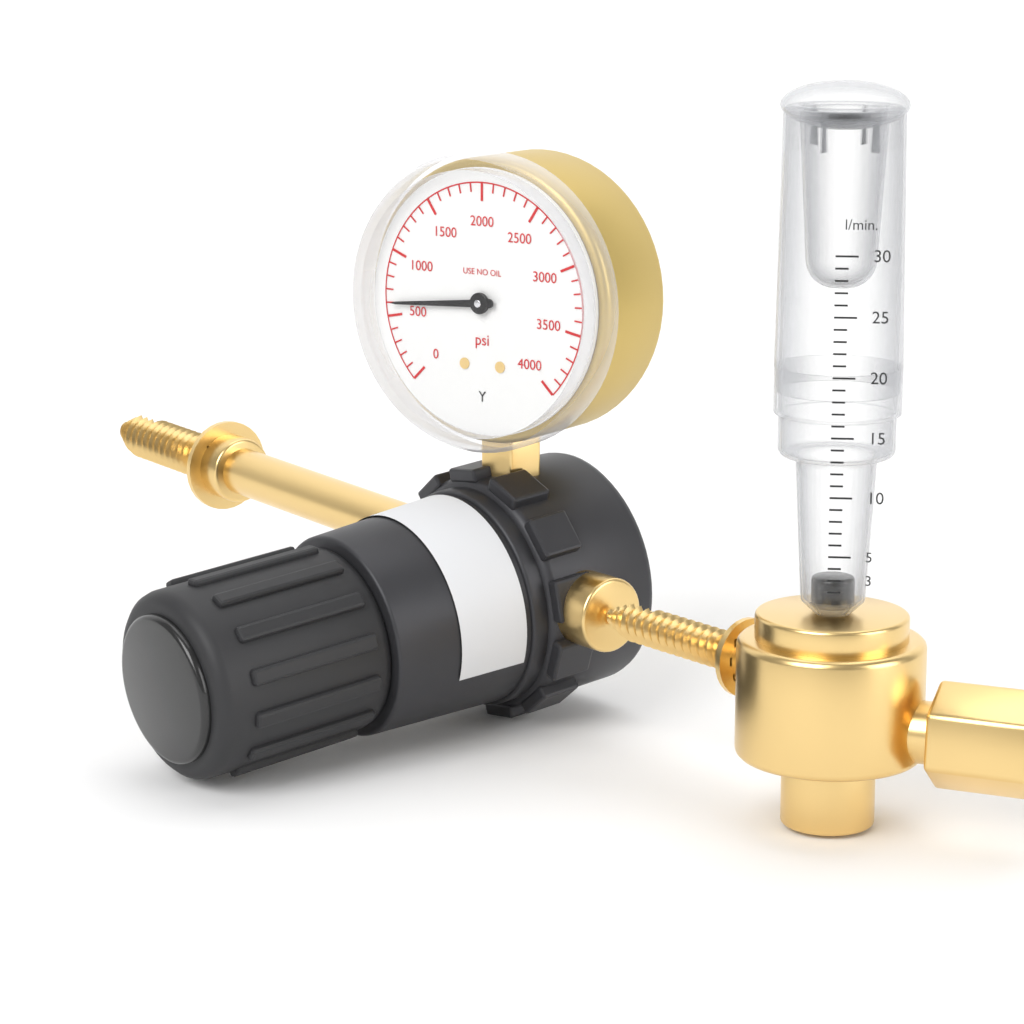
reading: 600 psi
